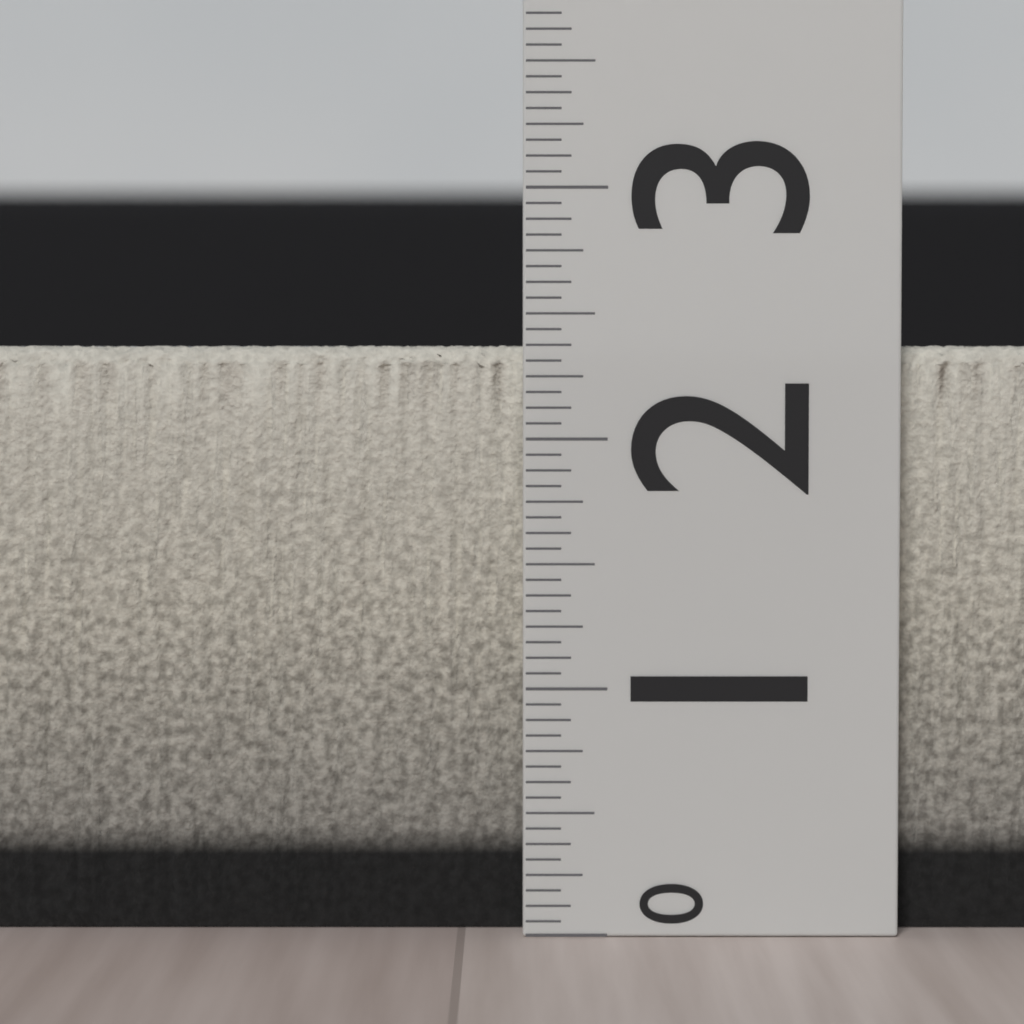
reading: 2.3750 (no unit)
